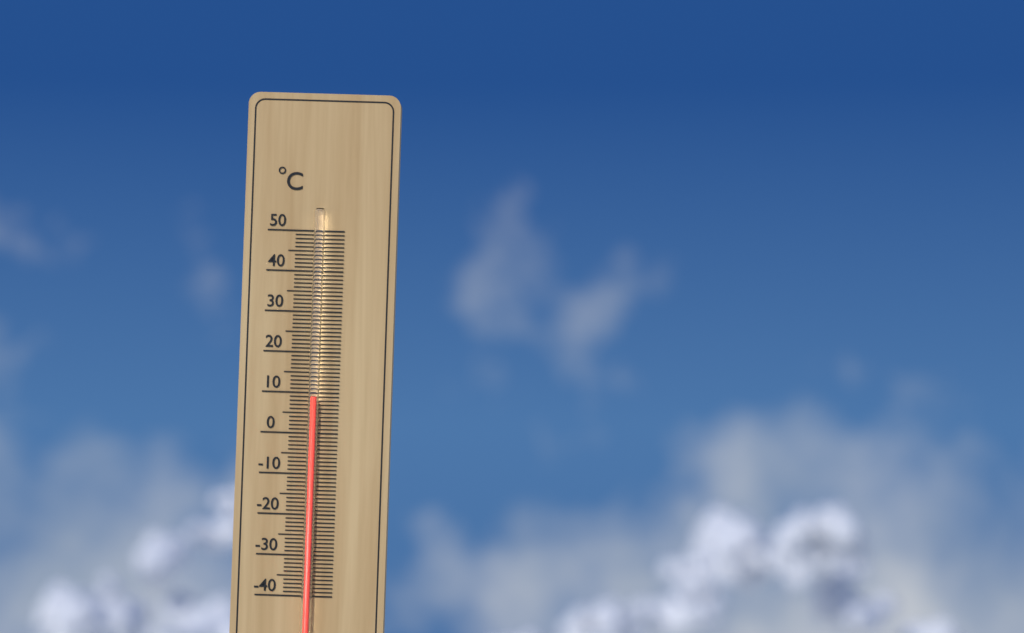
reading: 9 °C
